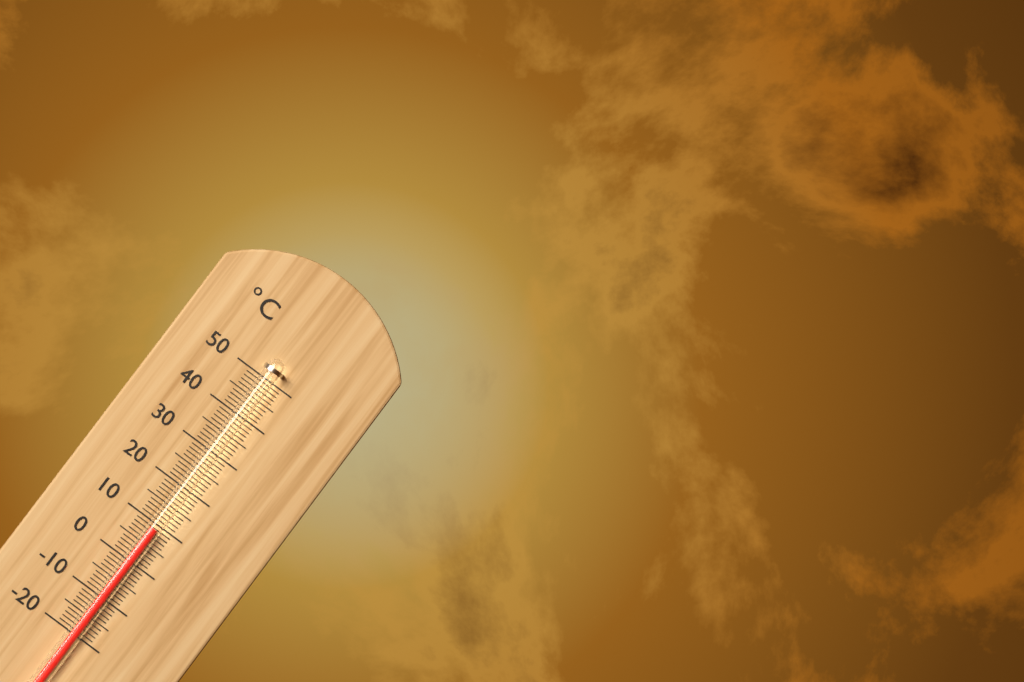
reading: 9 °C
